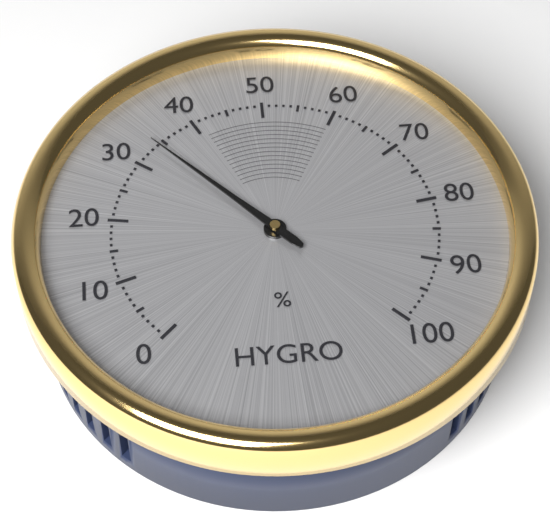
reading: 34 %
